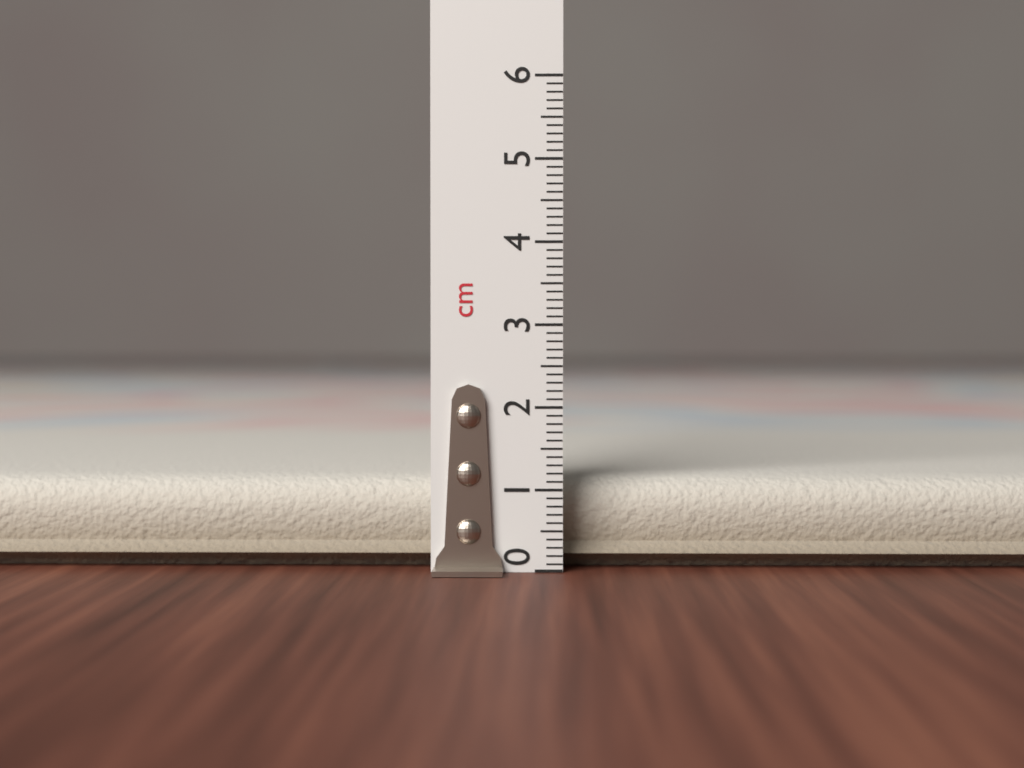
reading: 1.2 cm
